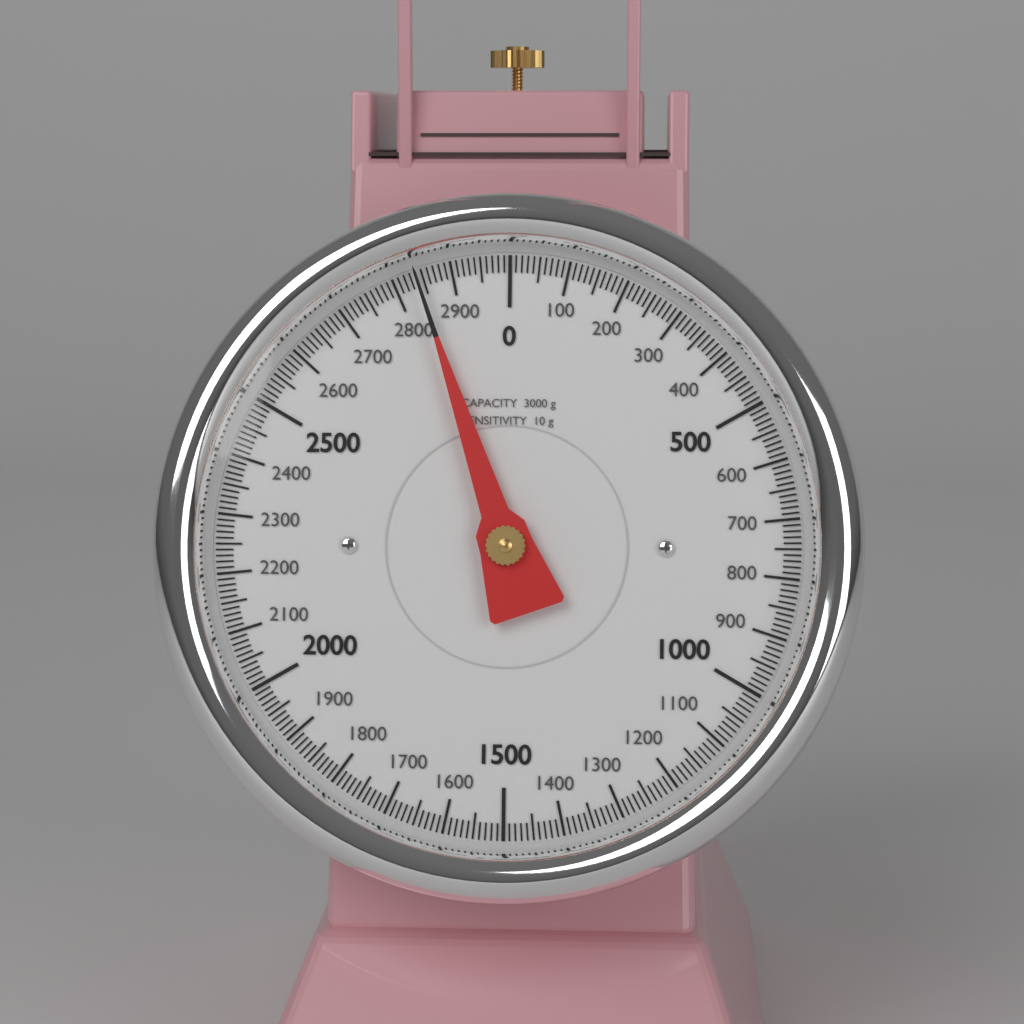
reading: 2840 g
